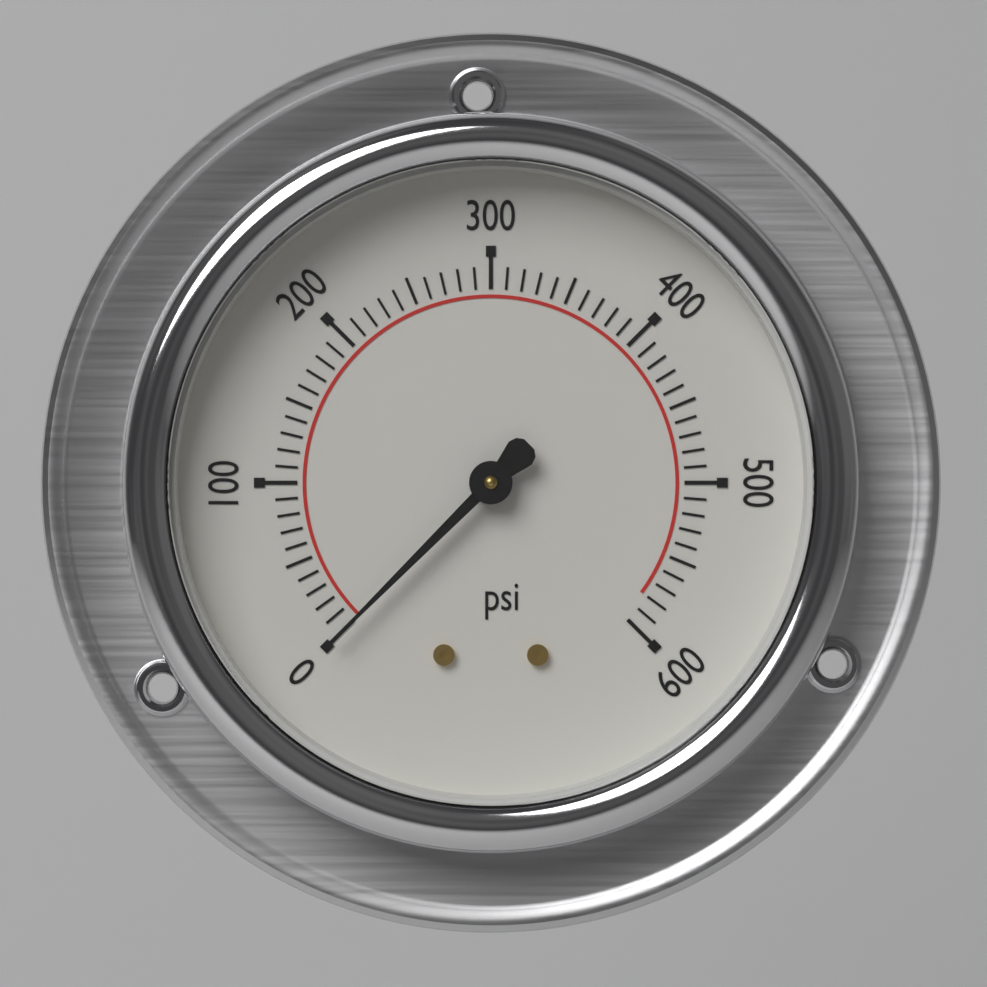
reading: 0 psi
